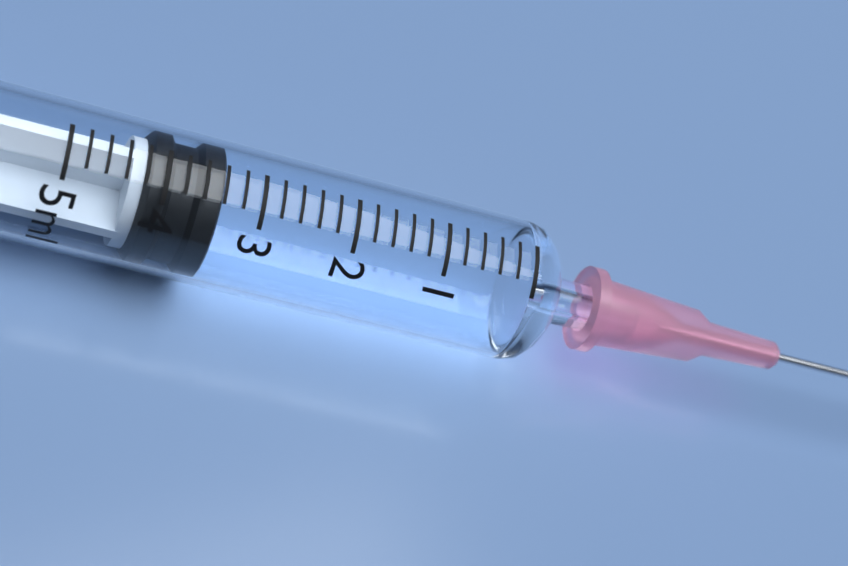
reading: 3.4 ml
